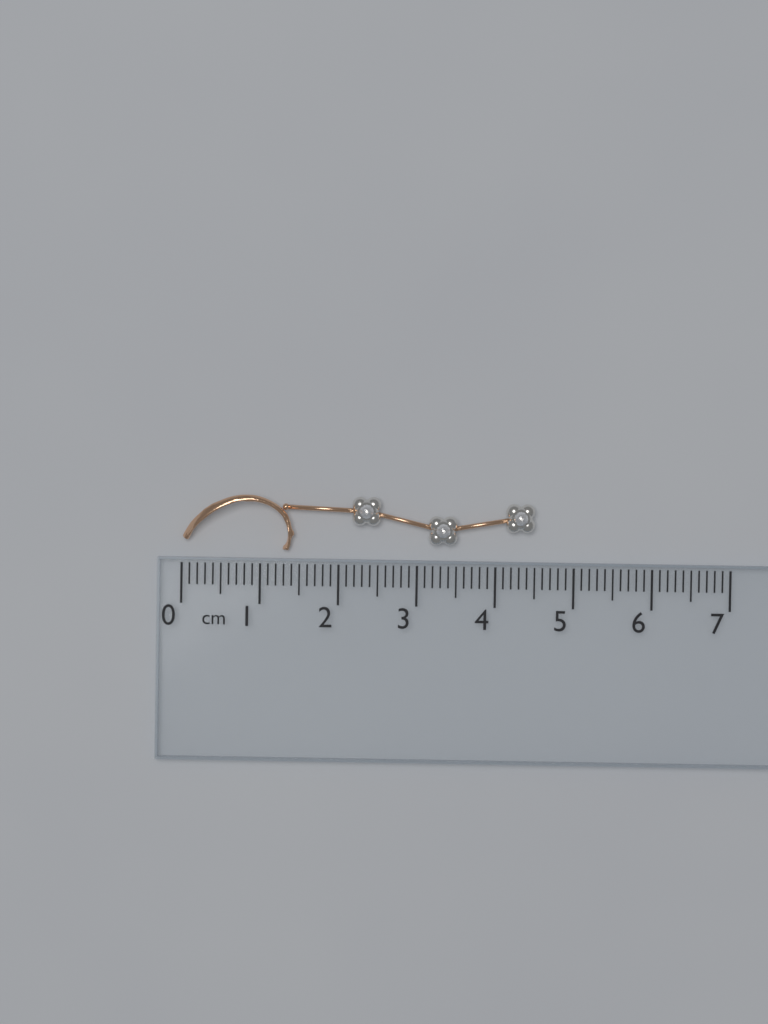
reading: 4.5 cm
